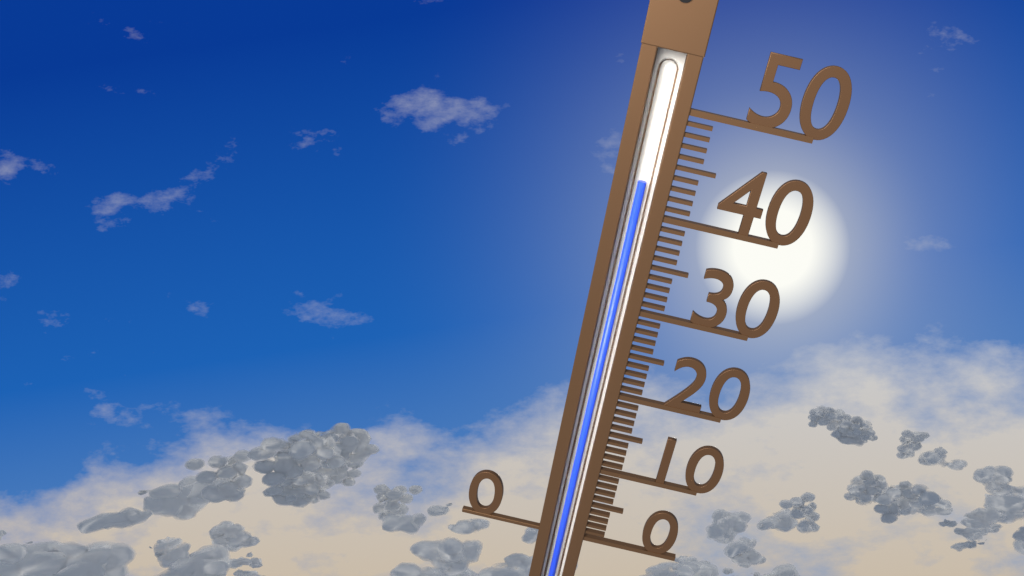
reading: 43 (no unit)
